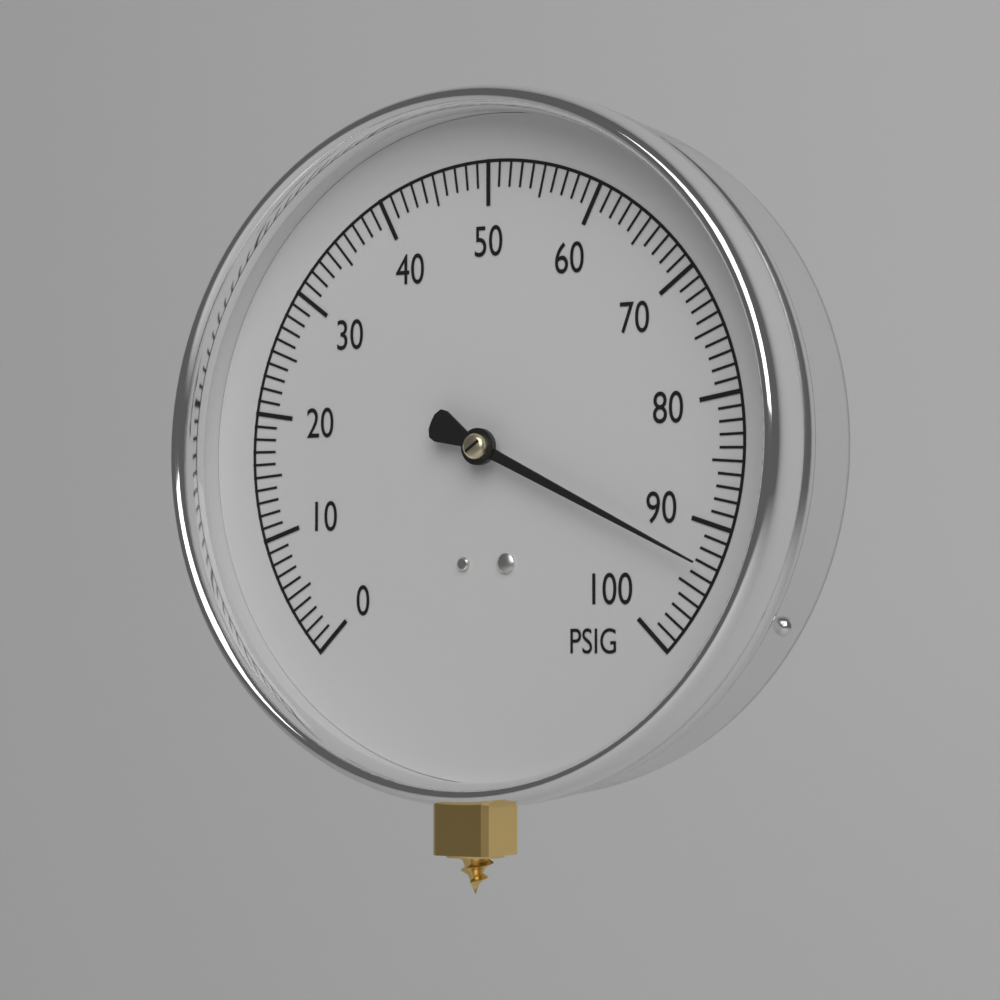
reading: 93 PSIG
